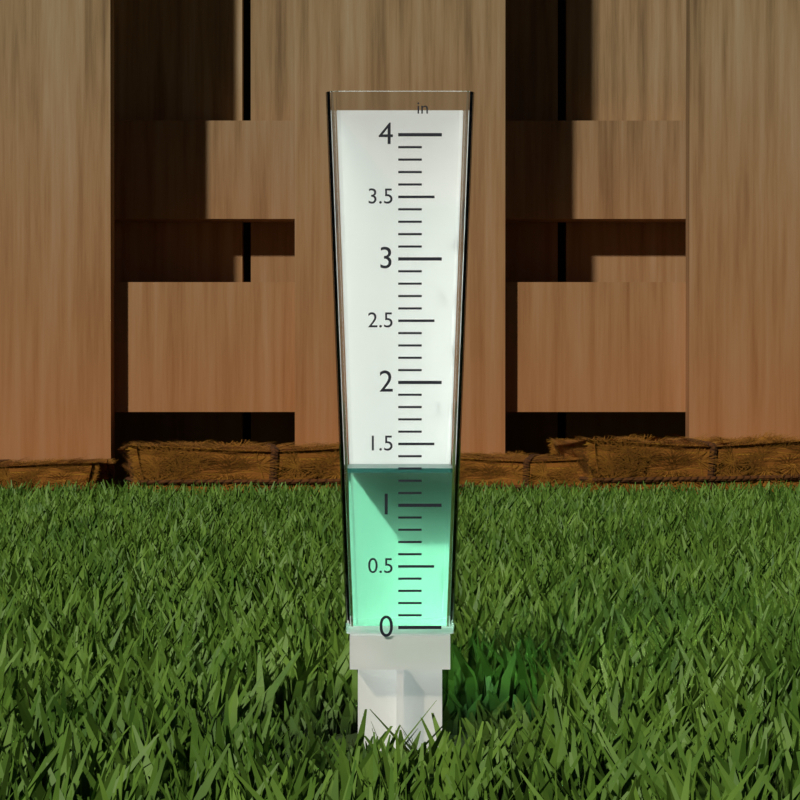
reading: 1.3 in
